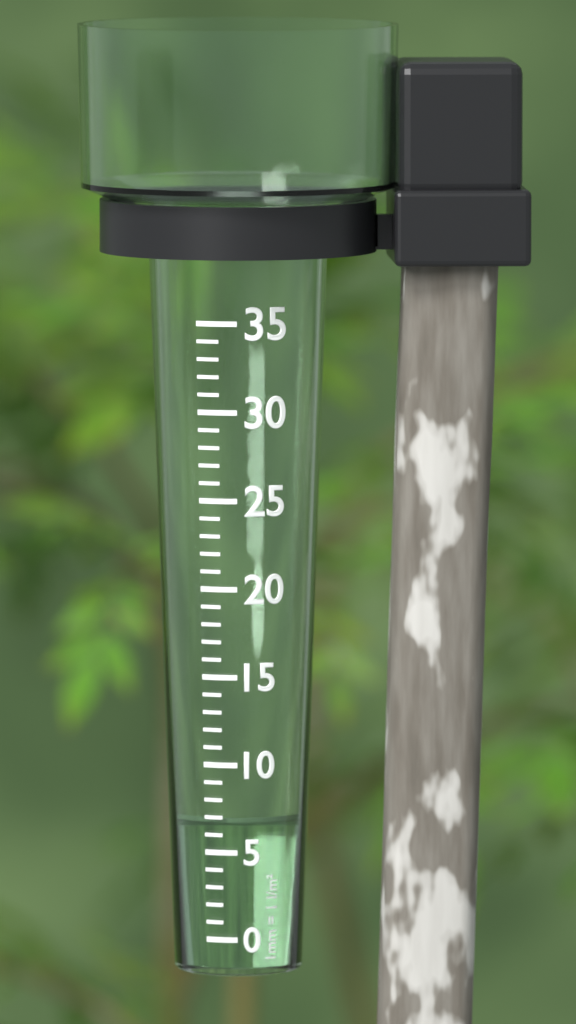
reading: 7 mm
